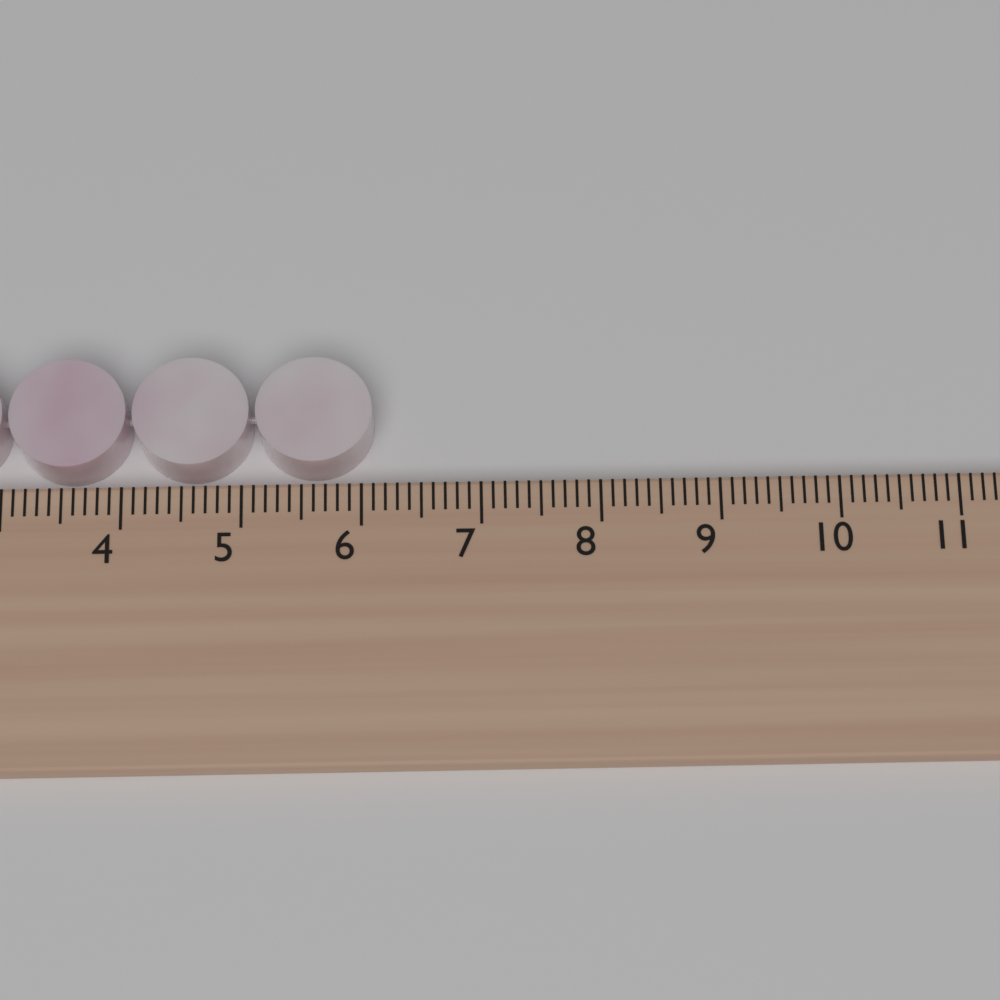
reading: 6.1 cm
